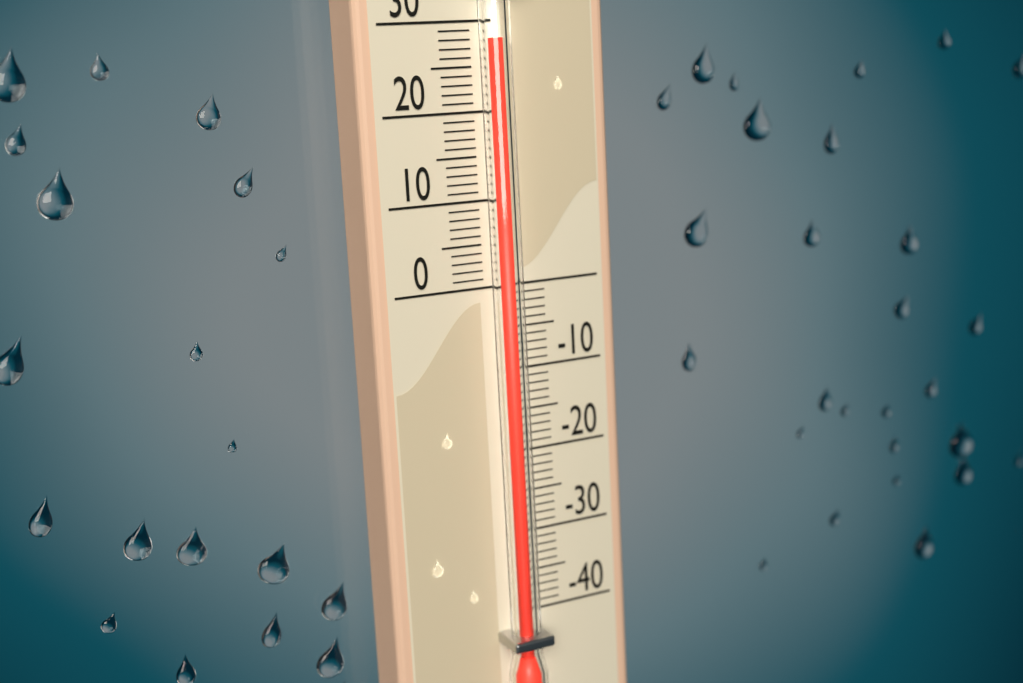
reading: 28 (no unit)
